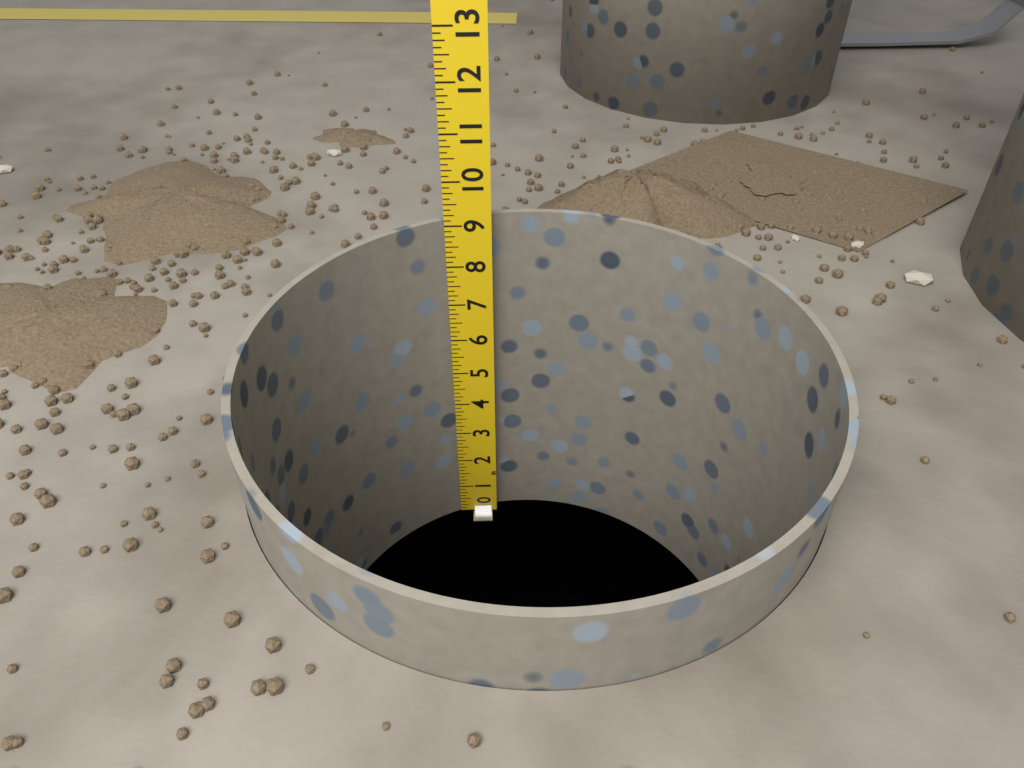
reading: 9.125 in
